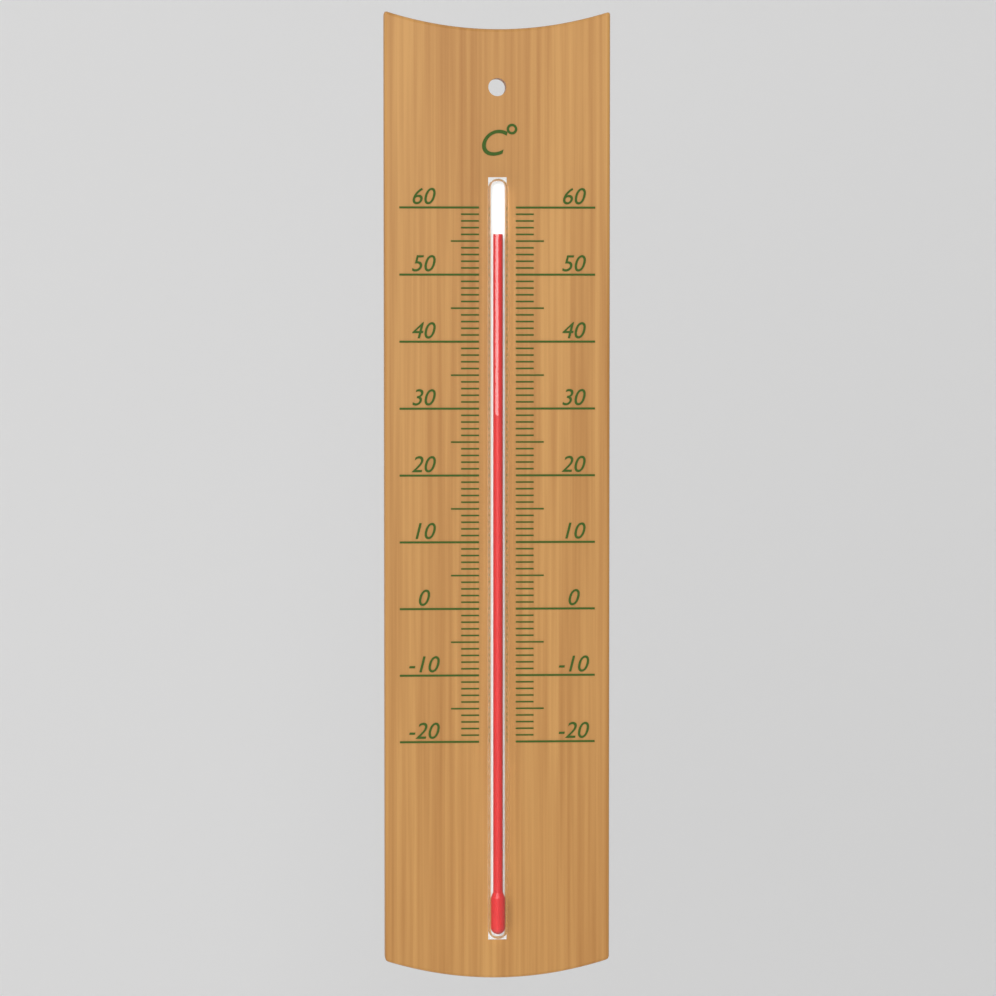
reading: 56 °C
